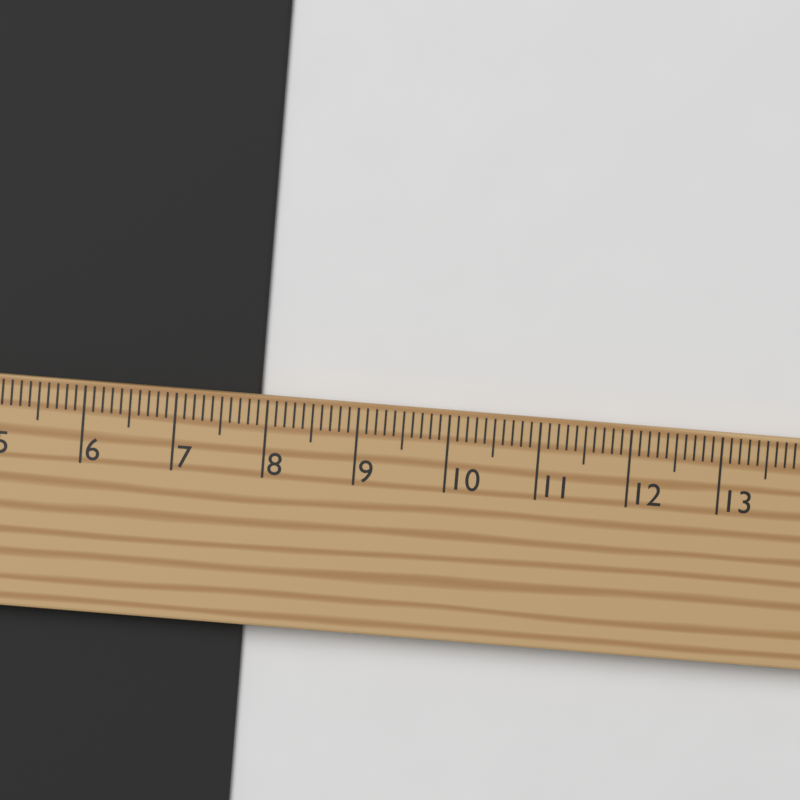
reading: 7.9 cm
